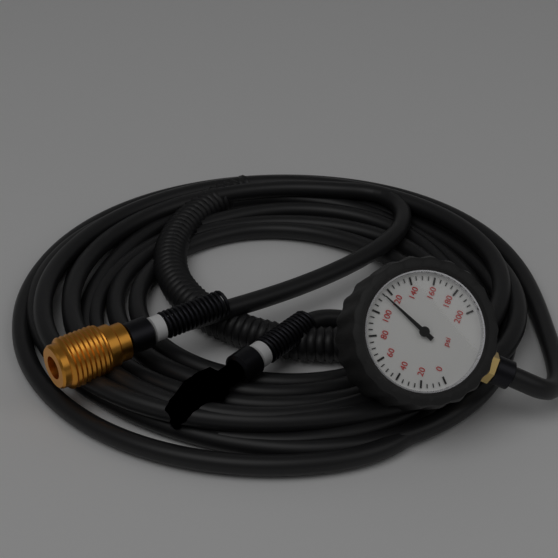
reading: 115 psi
